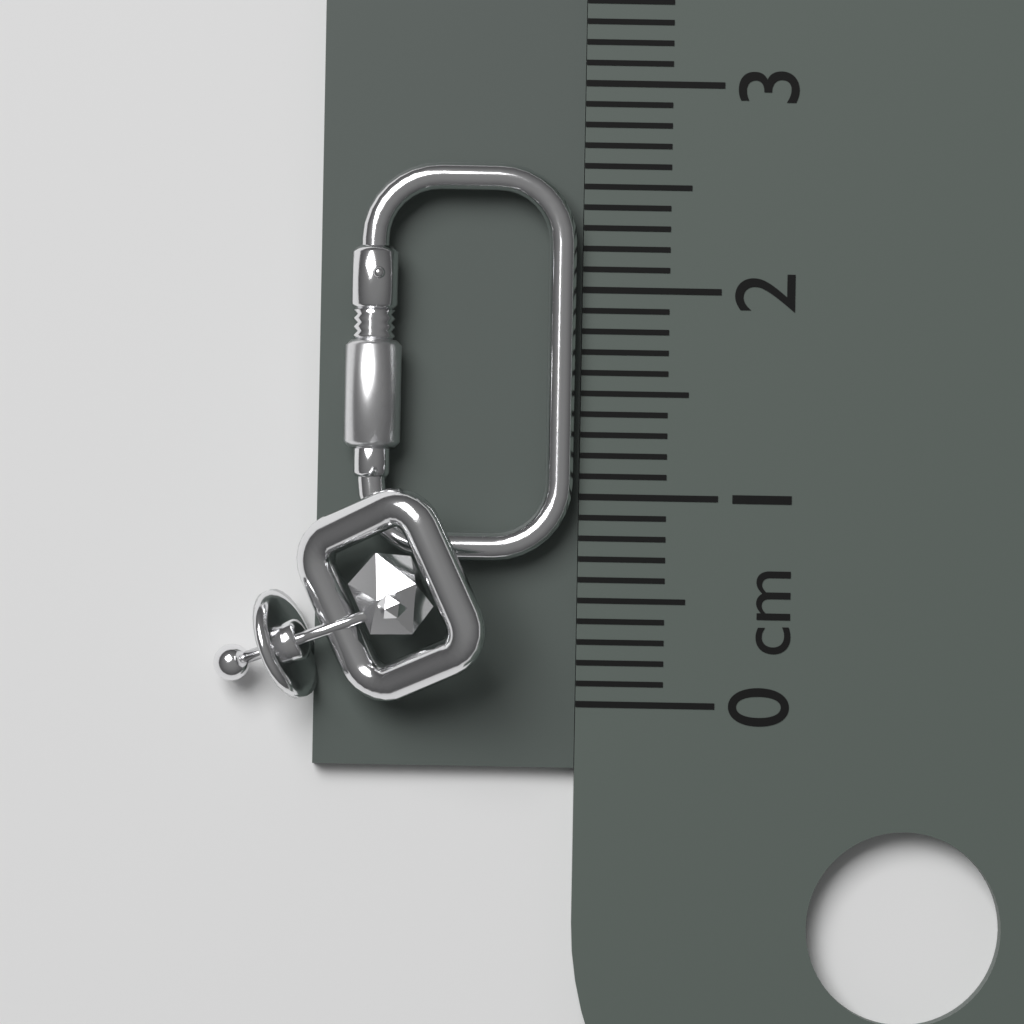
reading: 2.6 cm
